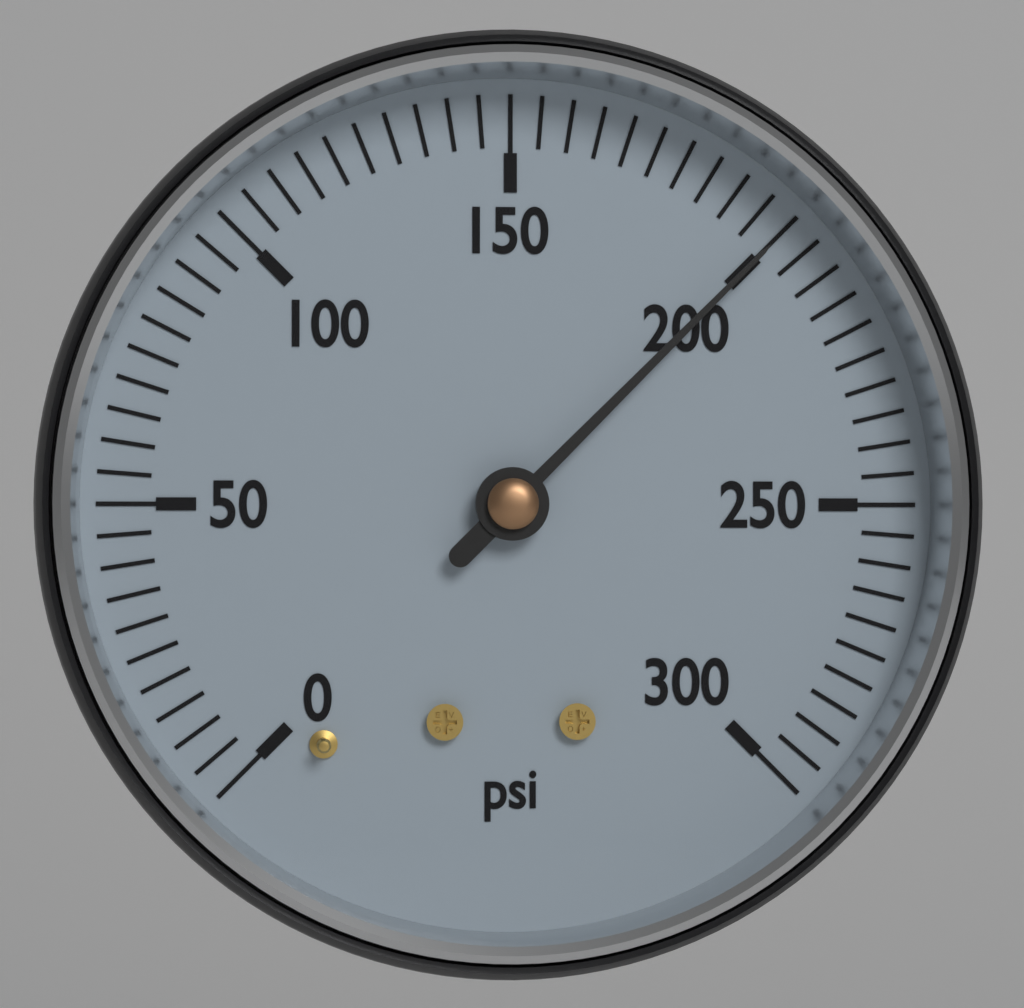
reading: 200 psi
